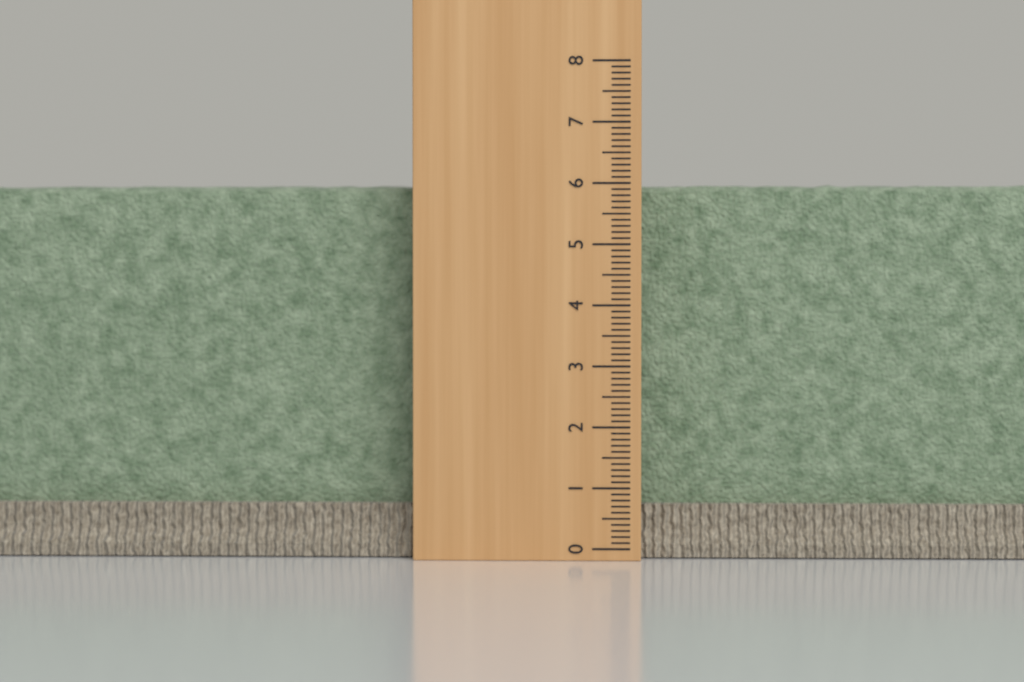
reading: 6.0 (no unit)
